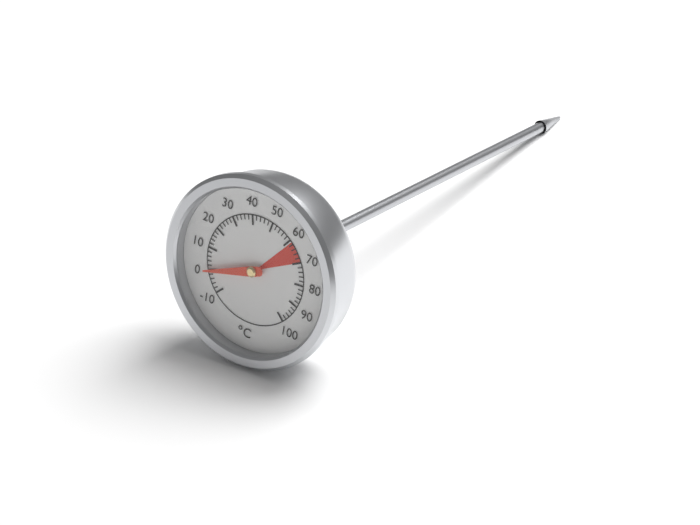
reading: 0 °C
